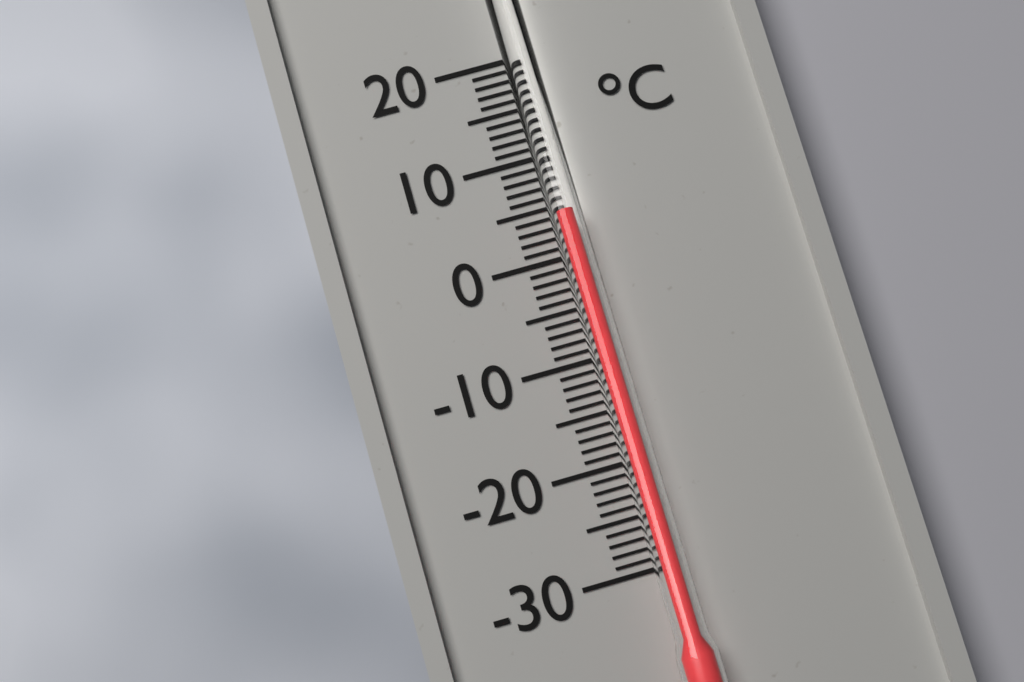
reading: 4 °C
